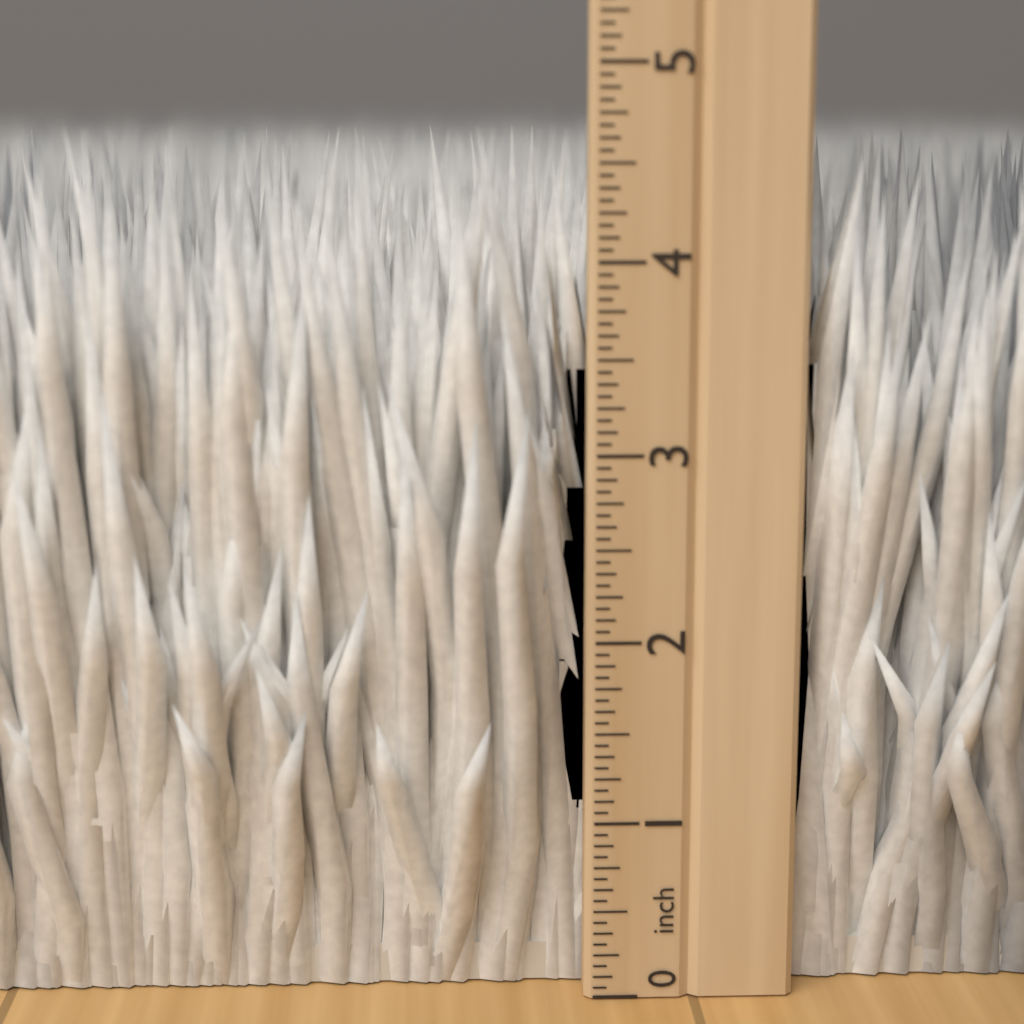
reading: 4.6875 inch
